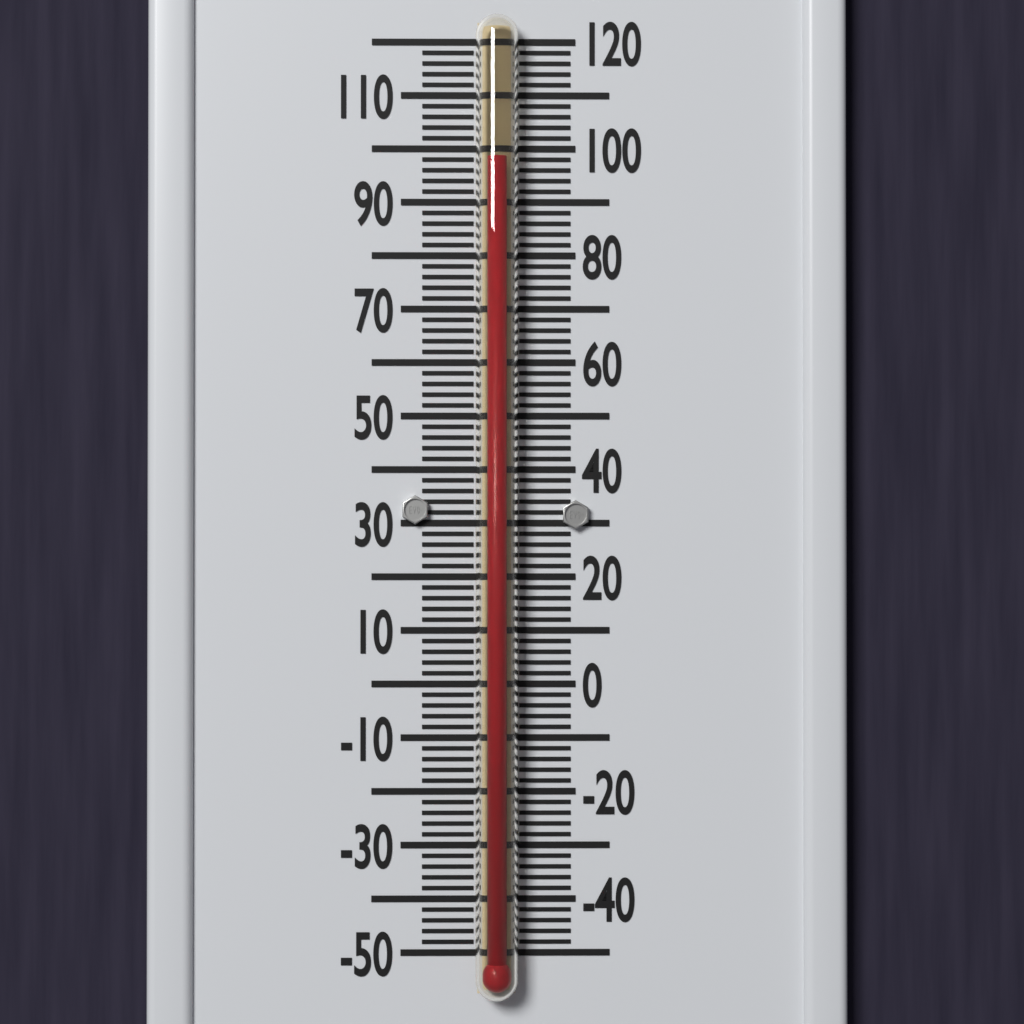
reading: 98 °F
